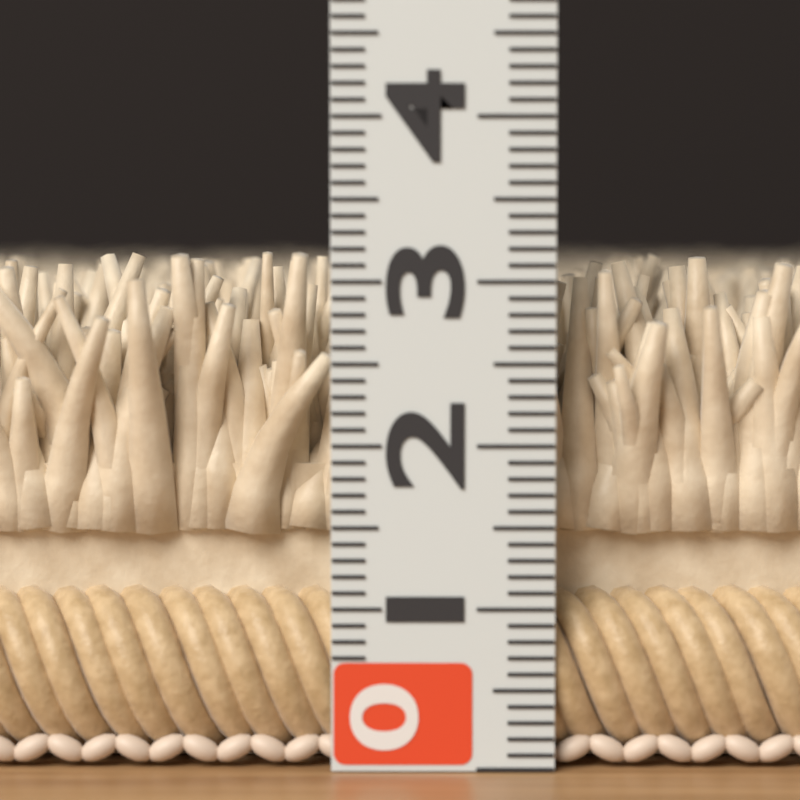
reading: 3.2 (no unit)
